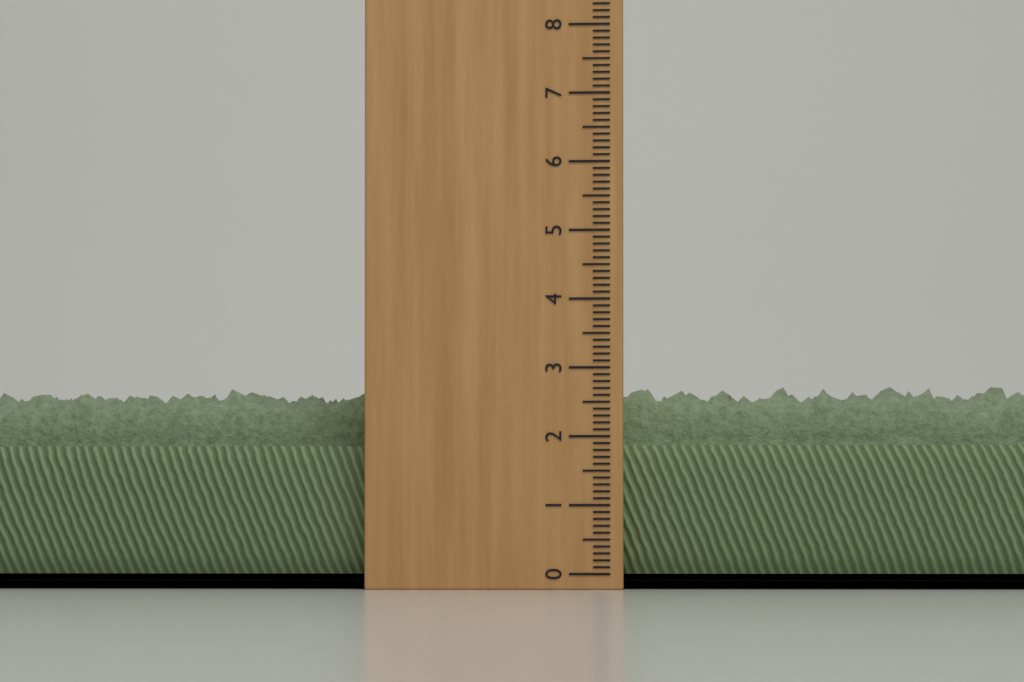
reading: 2.8 cm
